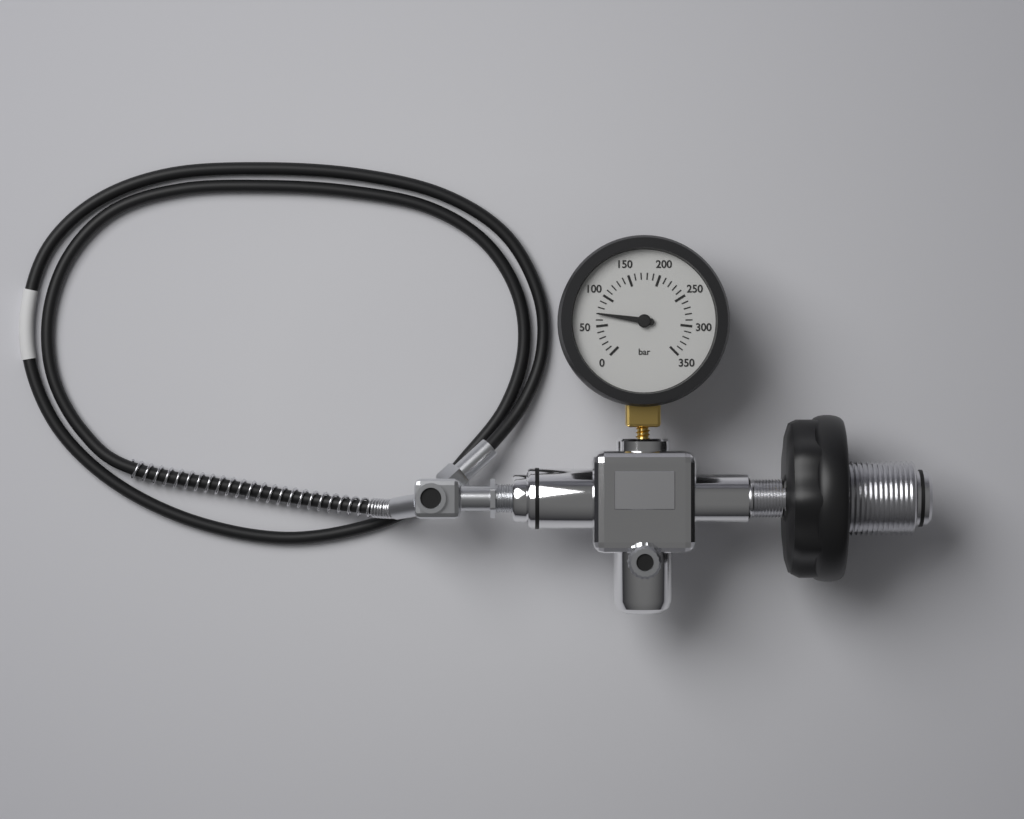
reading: 70 bar
